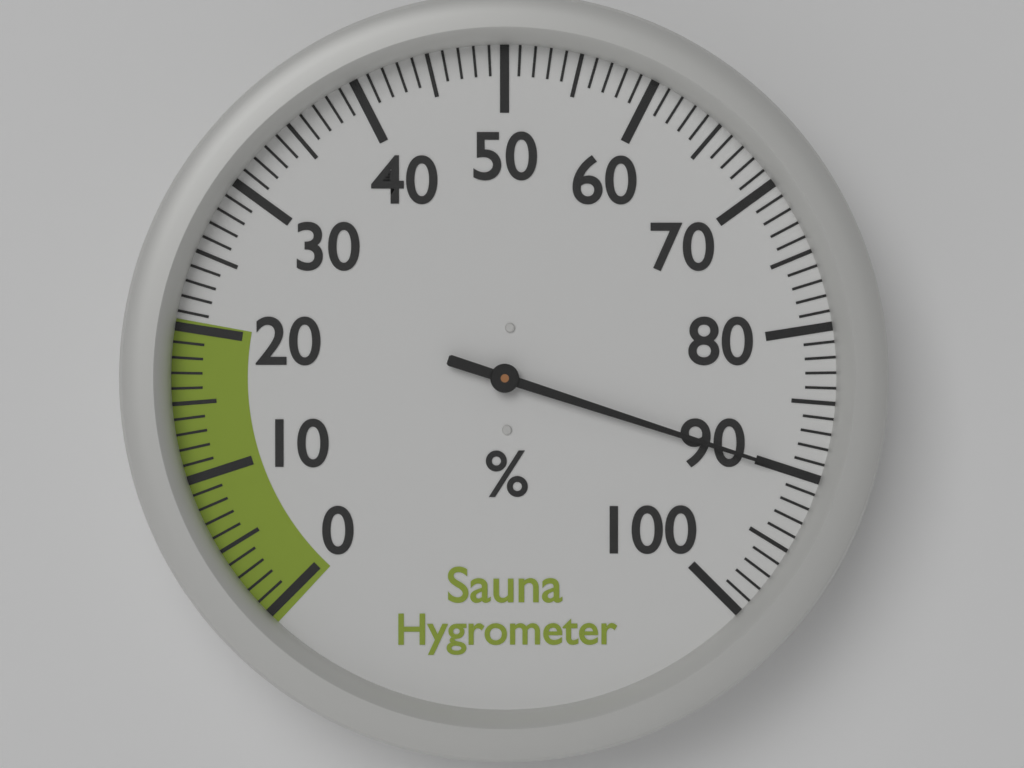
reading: 90 %
